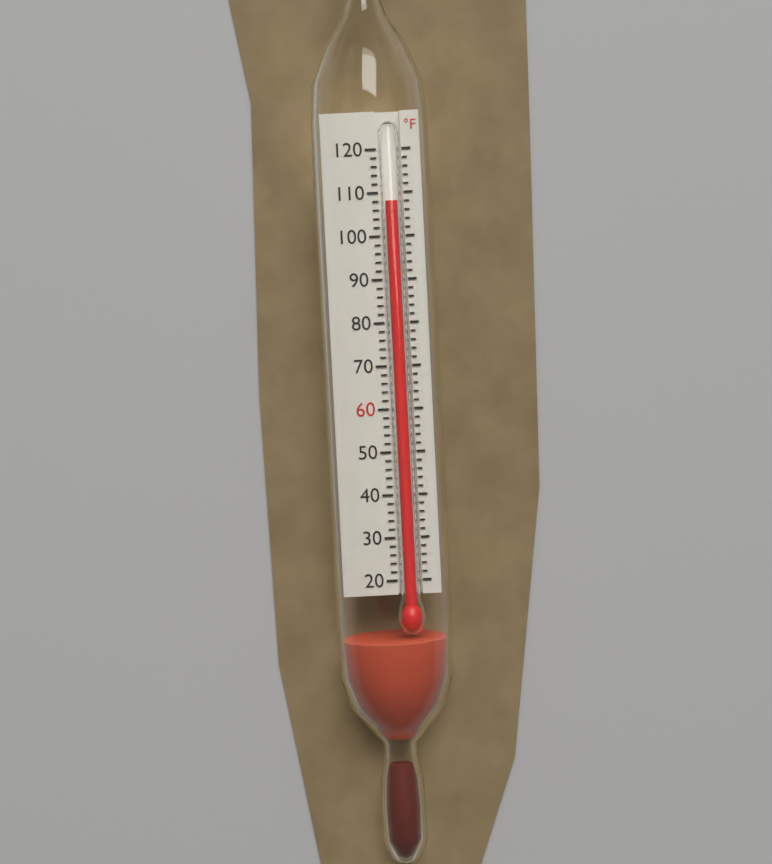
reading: 108 °F
